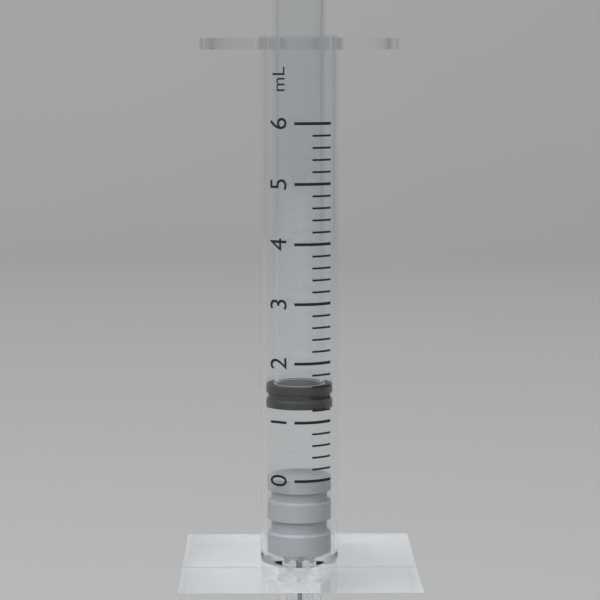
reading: 1.2 mL
